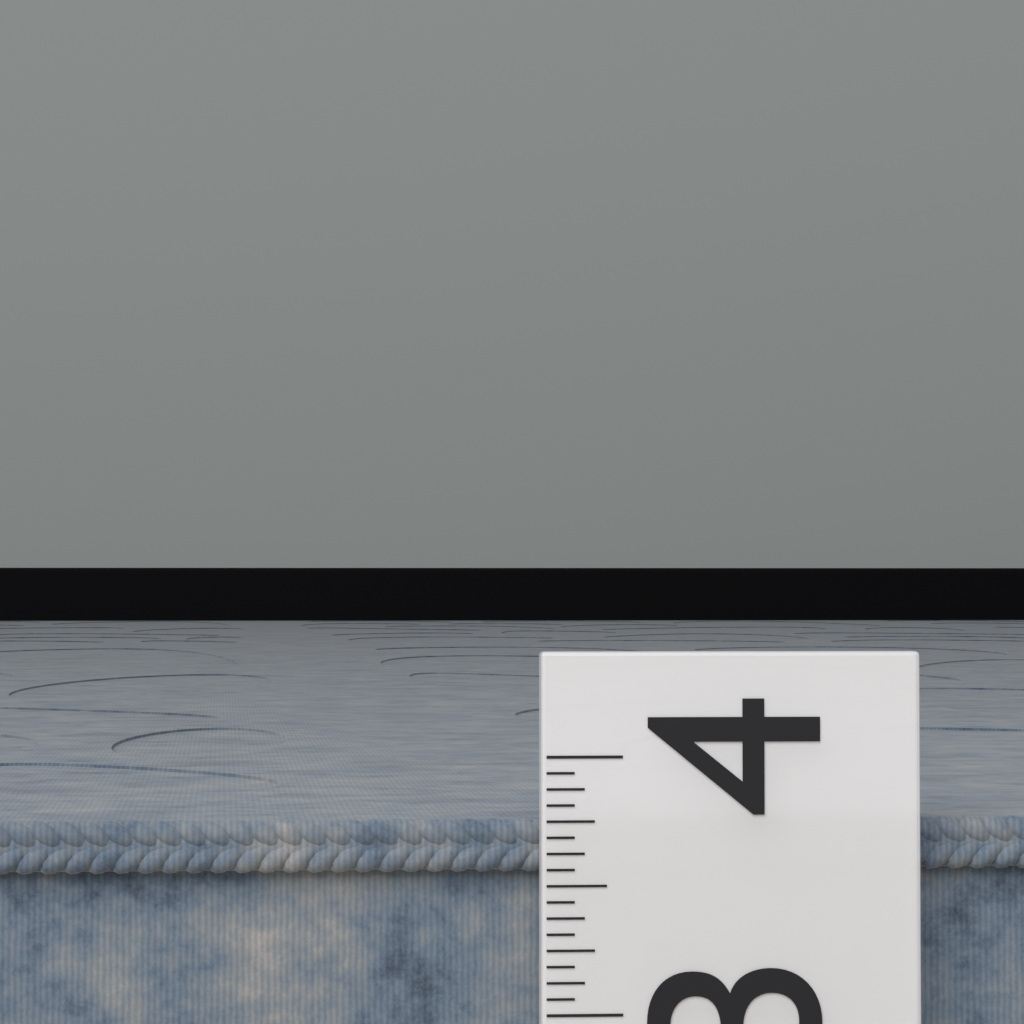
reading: 3.7500 (no unit)
